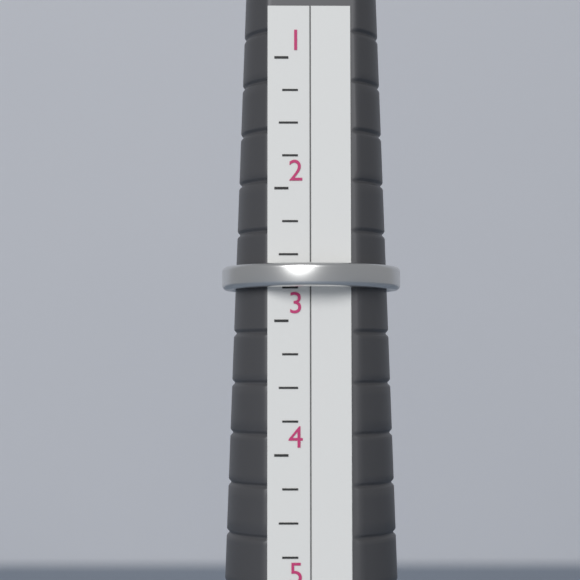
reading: 2.75 (no unit)
